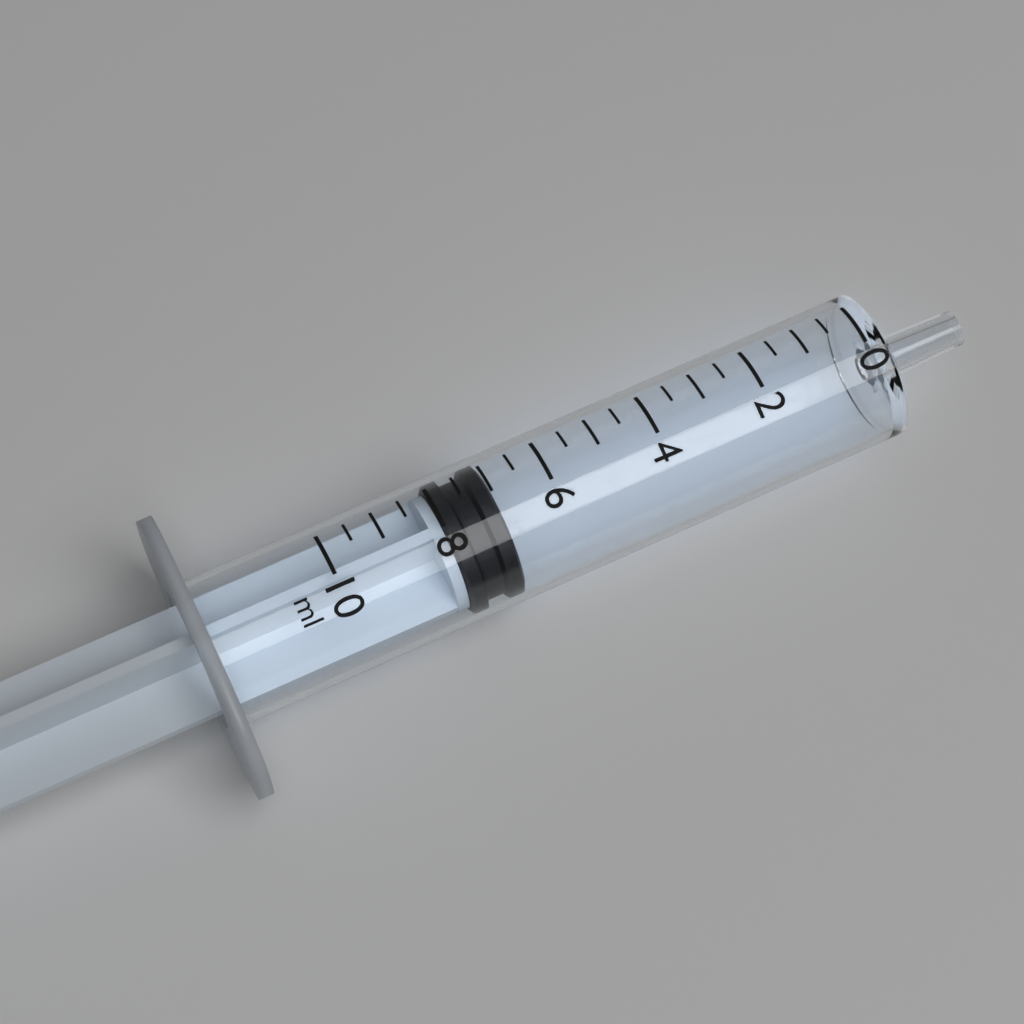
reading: 7.0 ml
